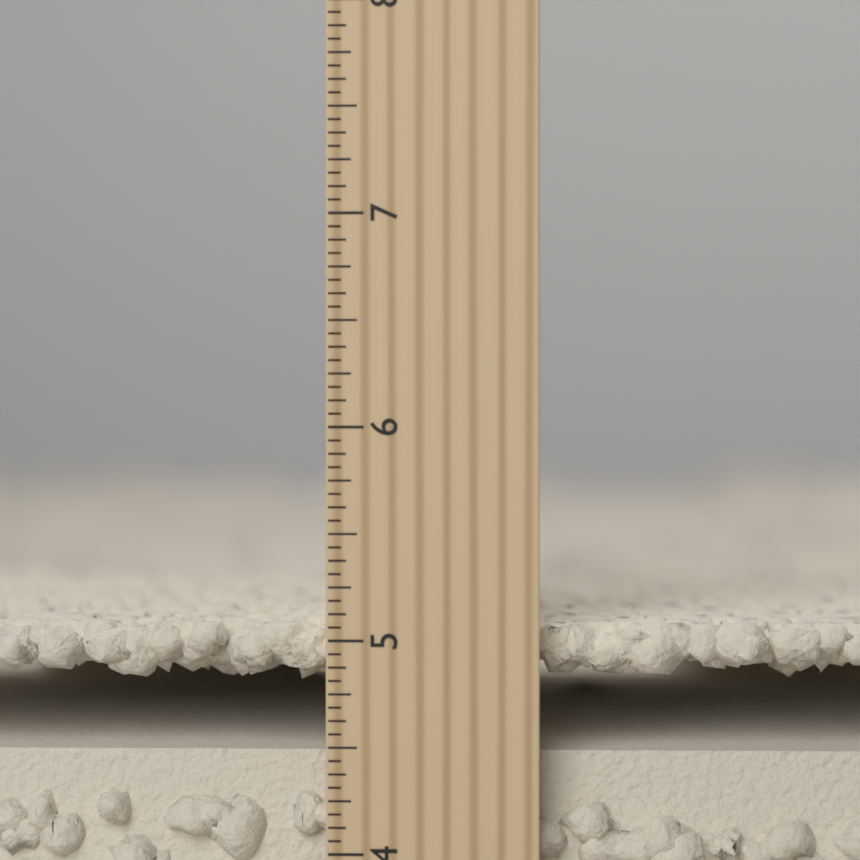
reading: 5.0625 inch
